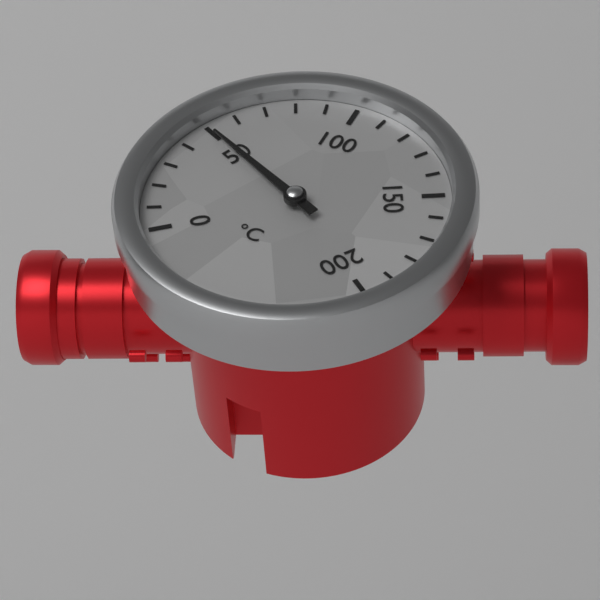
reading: 50 °C
